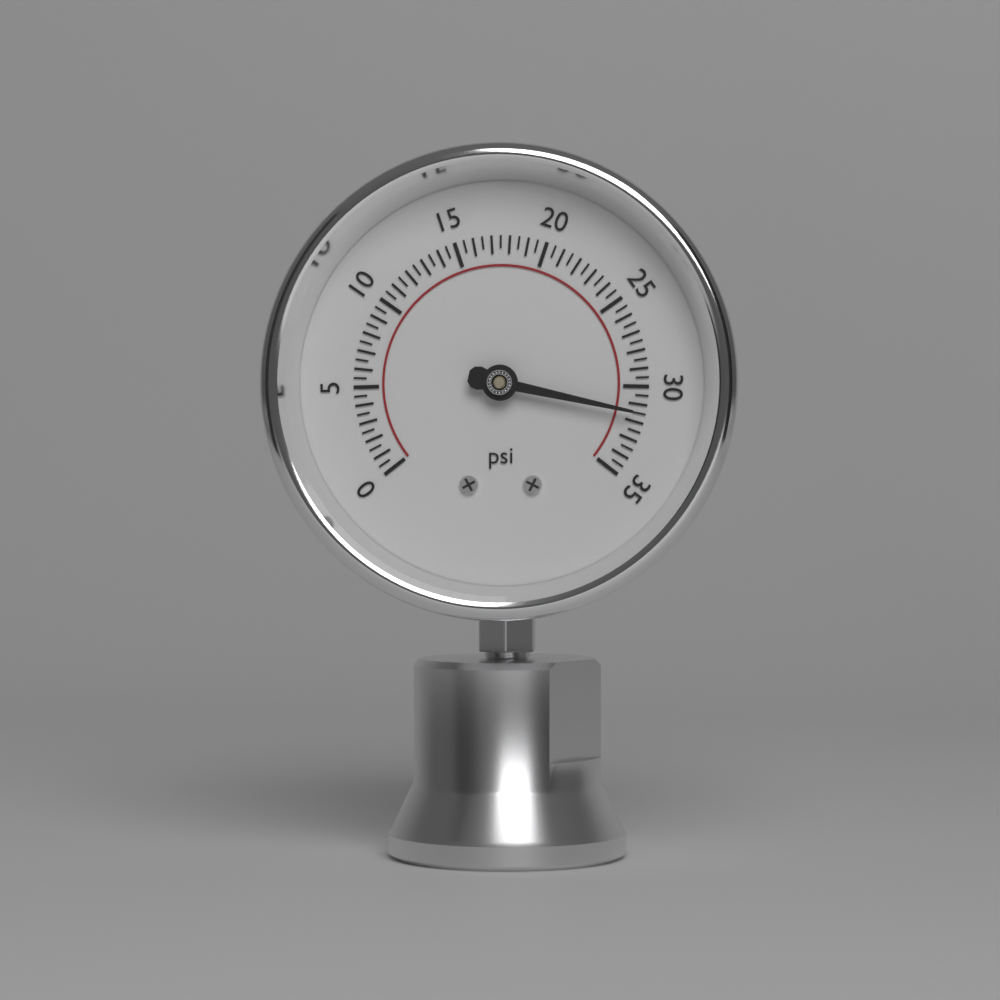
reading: 31.5 psi
